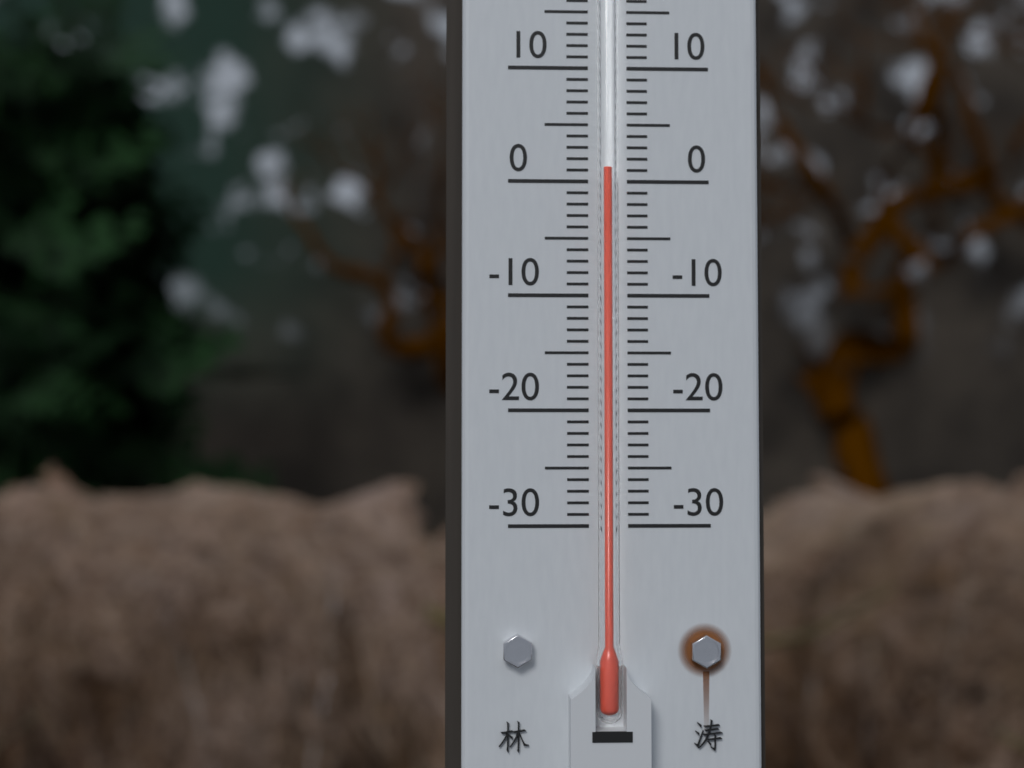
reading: 1 °C
